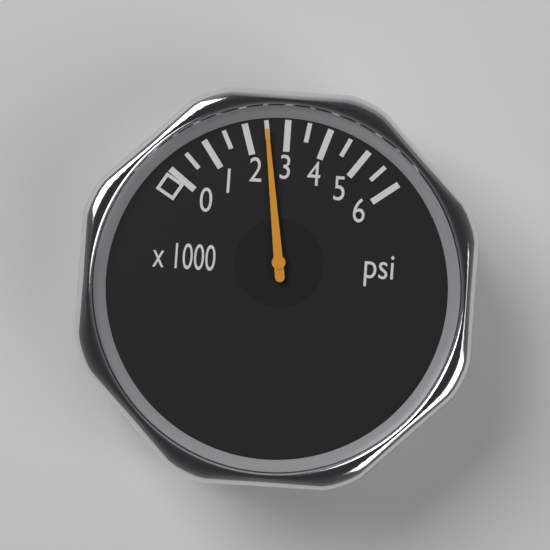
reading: 2500 psi
